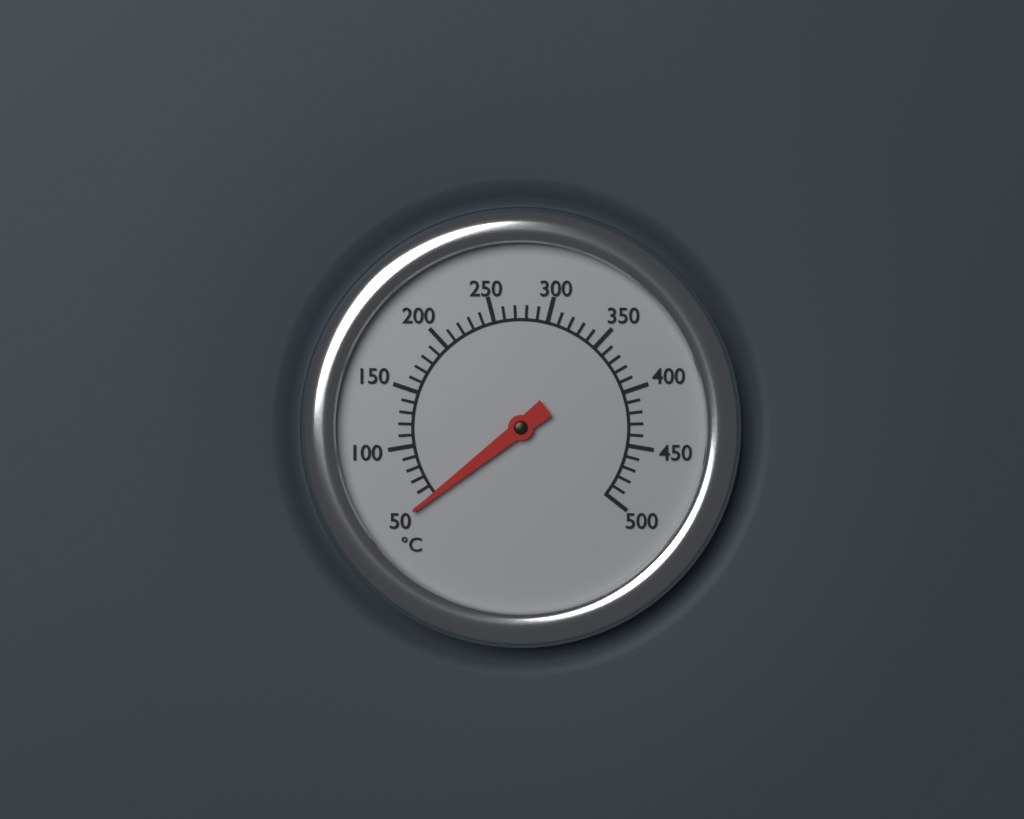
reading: 50 °C
